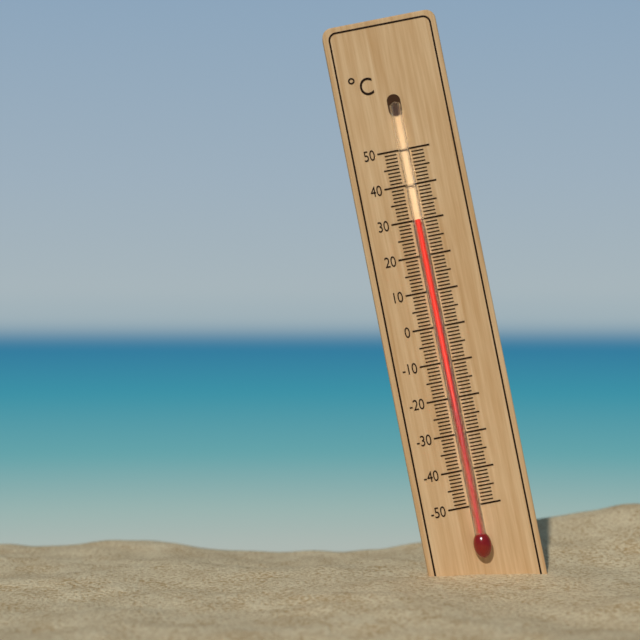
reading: 30 °C
